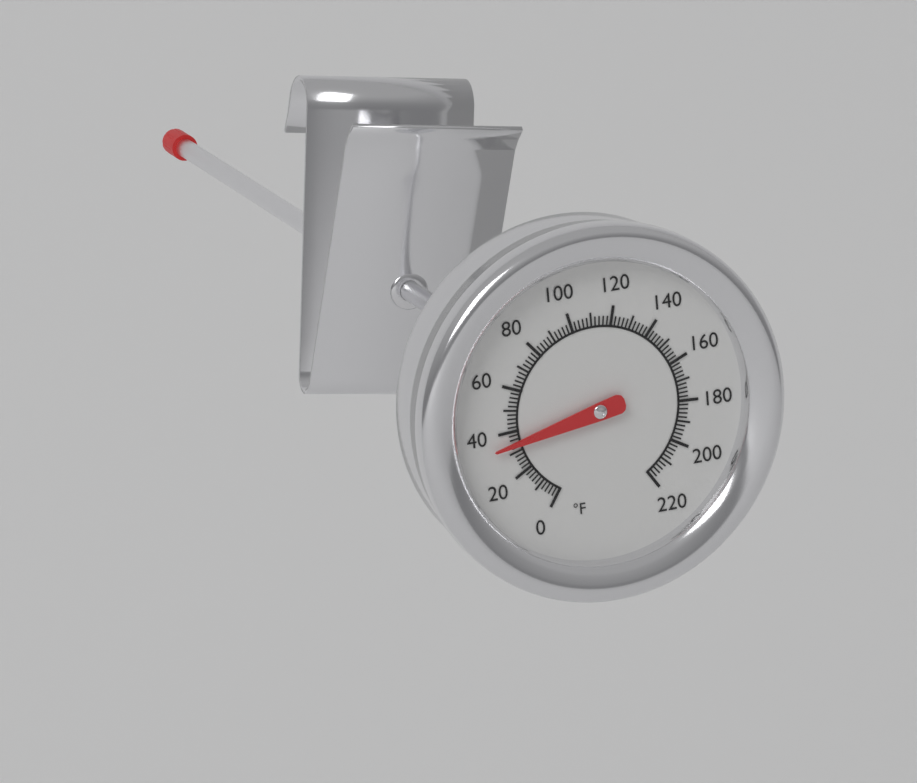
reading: 34 °F
